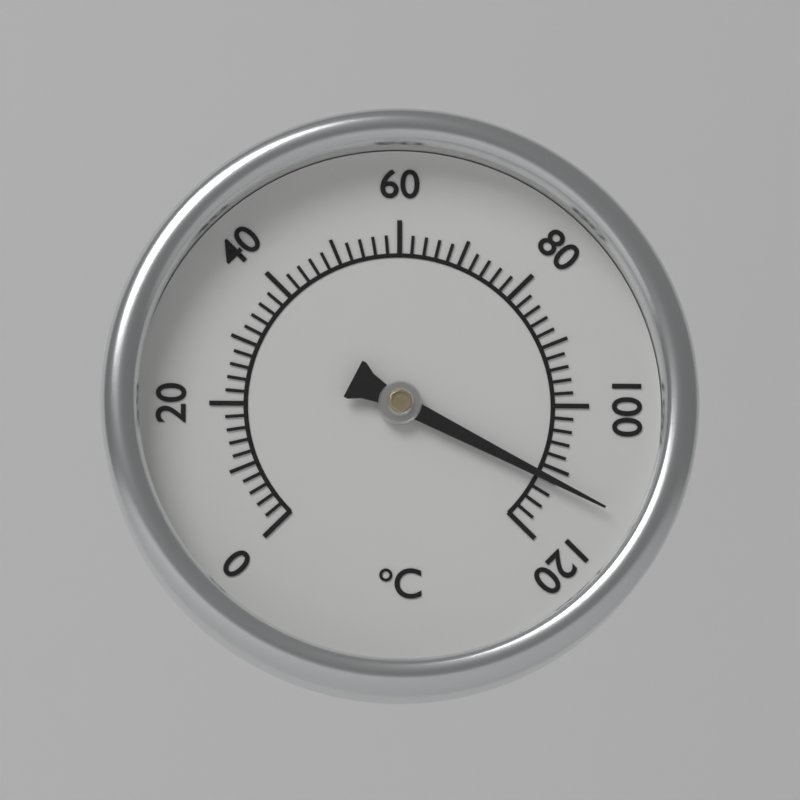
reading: 112 °C
